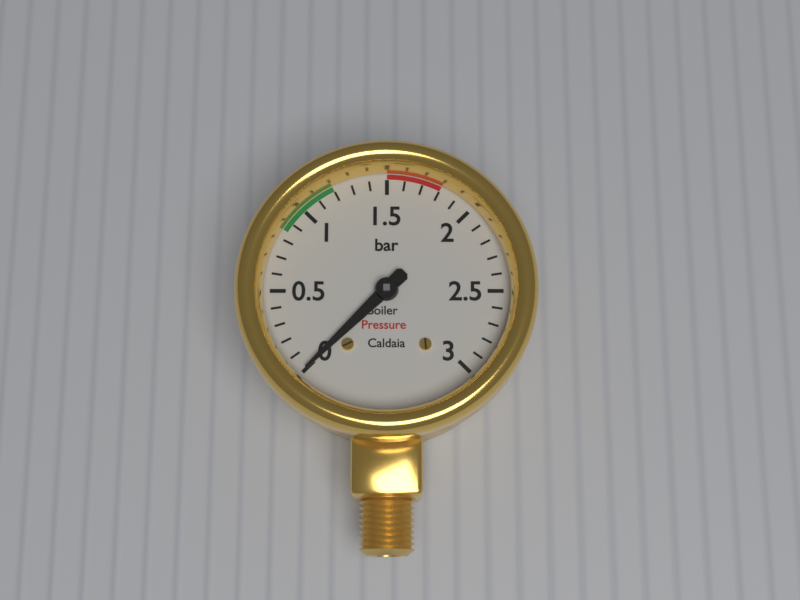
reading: 0.0 bar
